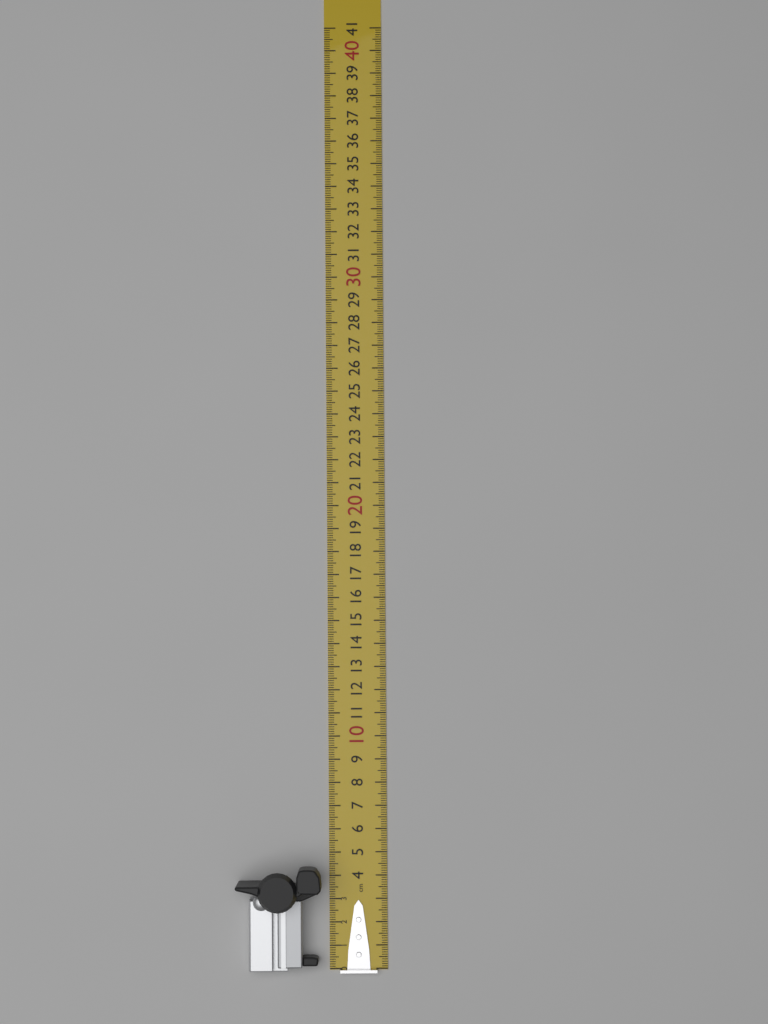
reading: 4.5 cm
